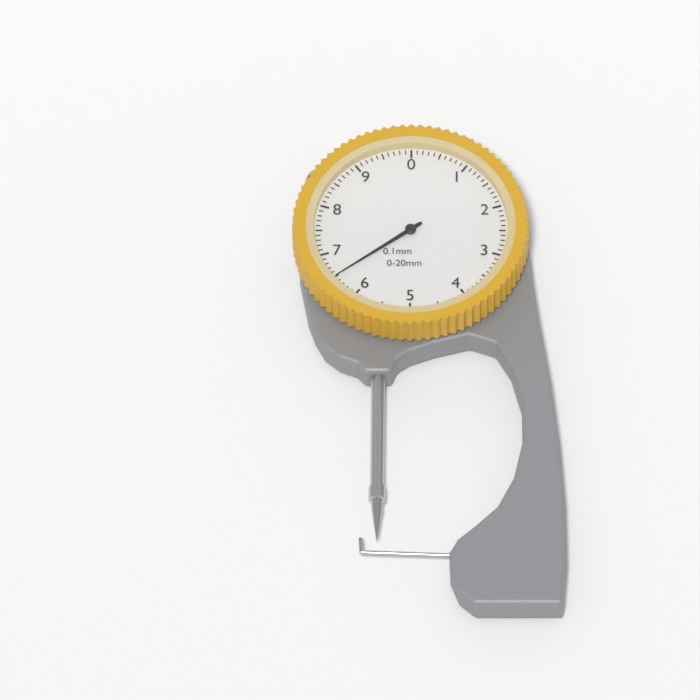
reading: 6.5 mm
